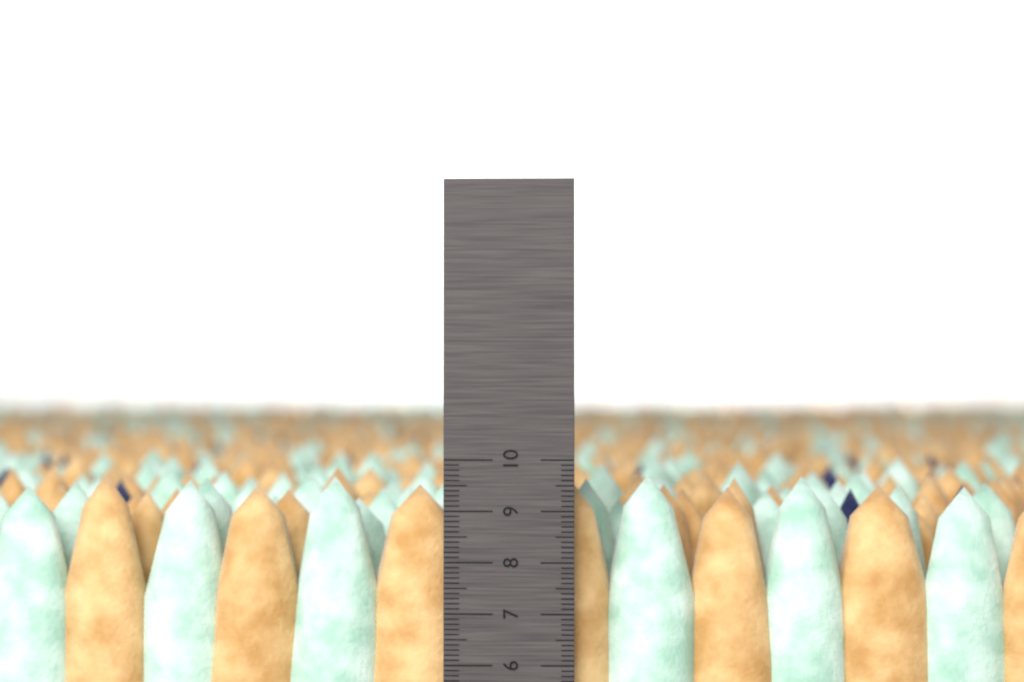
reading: 9.7 cm
